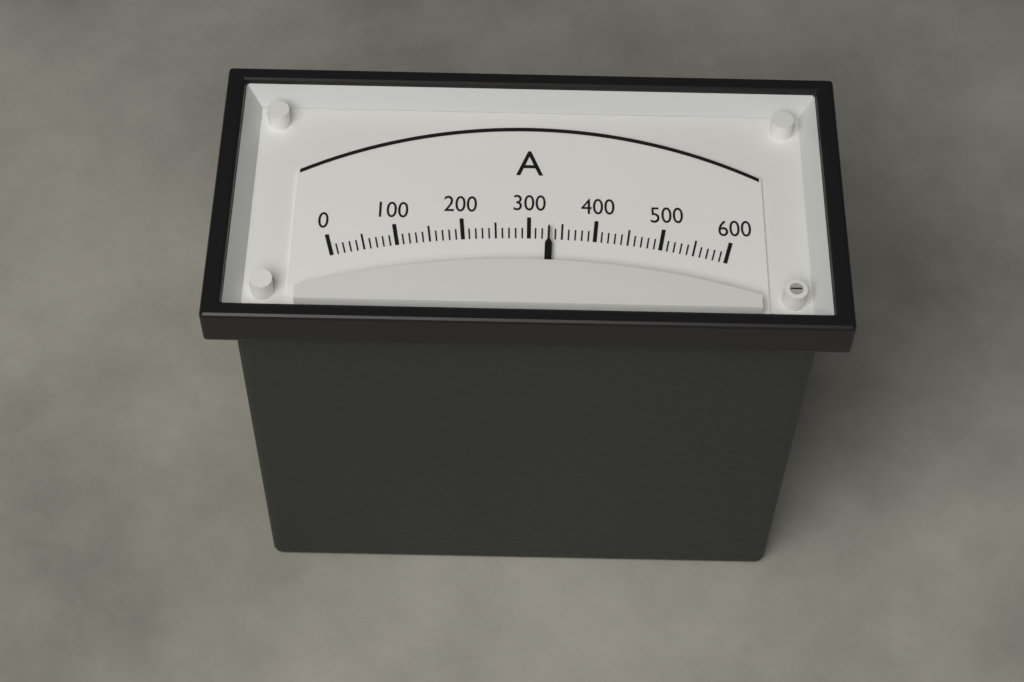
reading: 330 A
